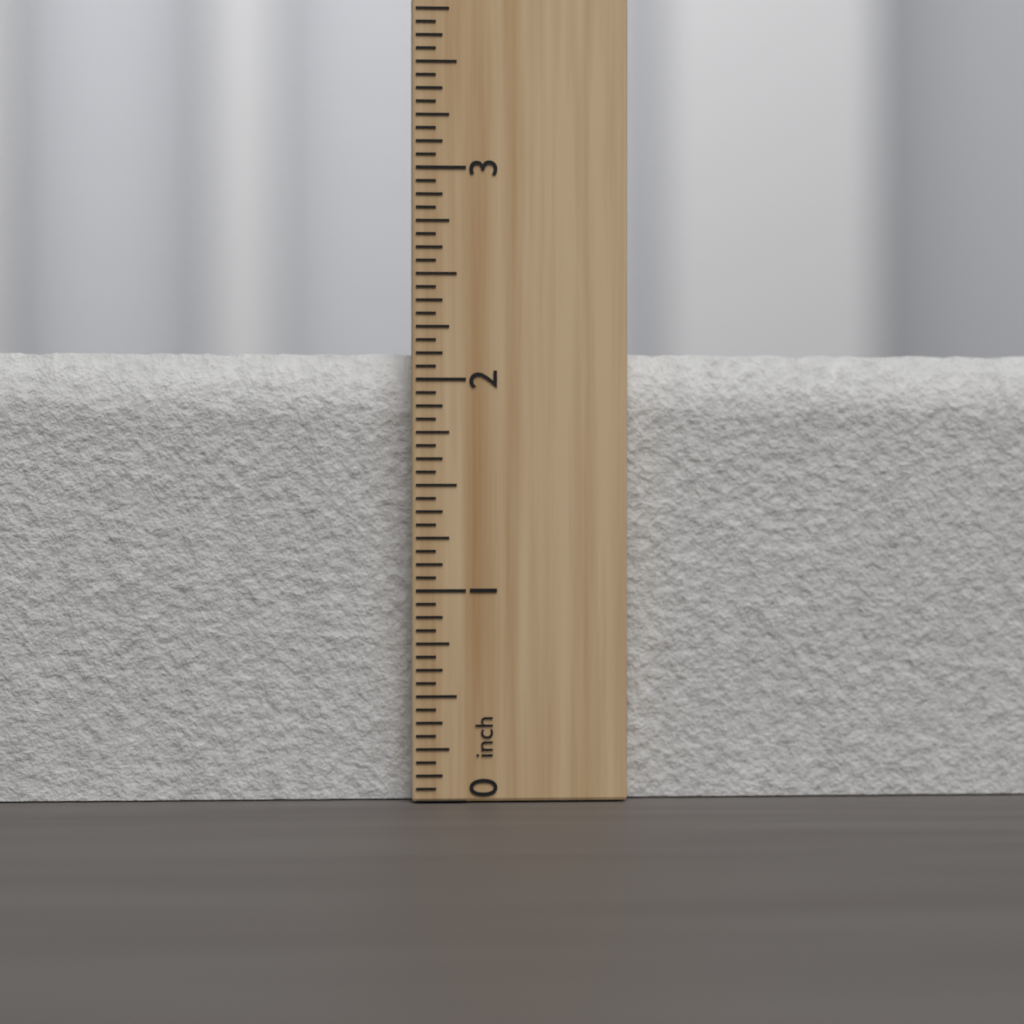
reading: 2.1250 inch
